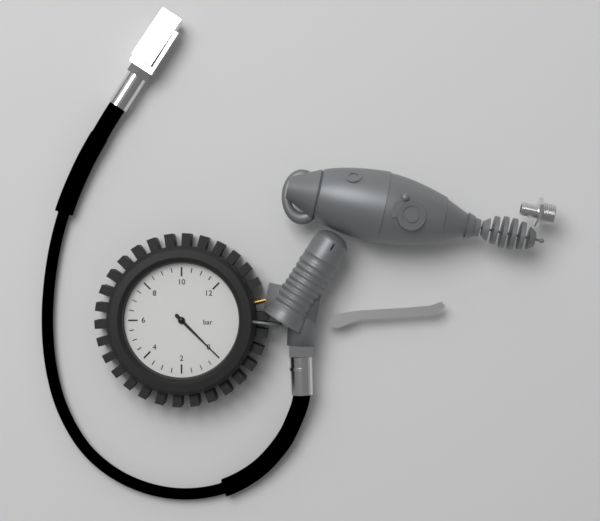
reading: 0.0 bar
